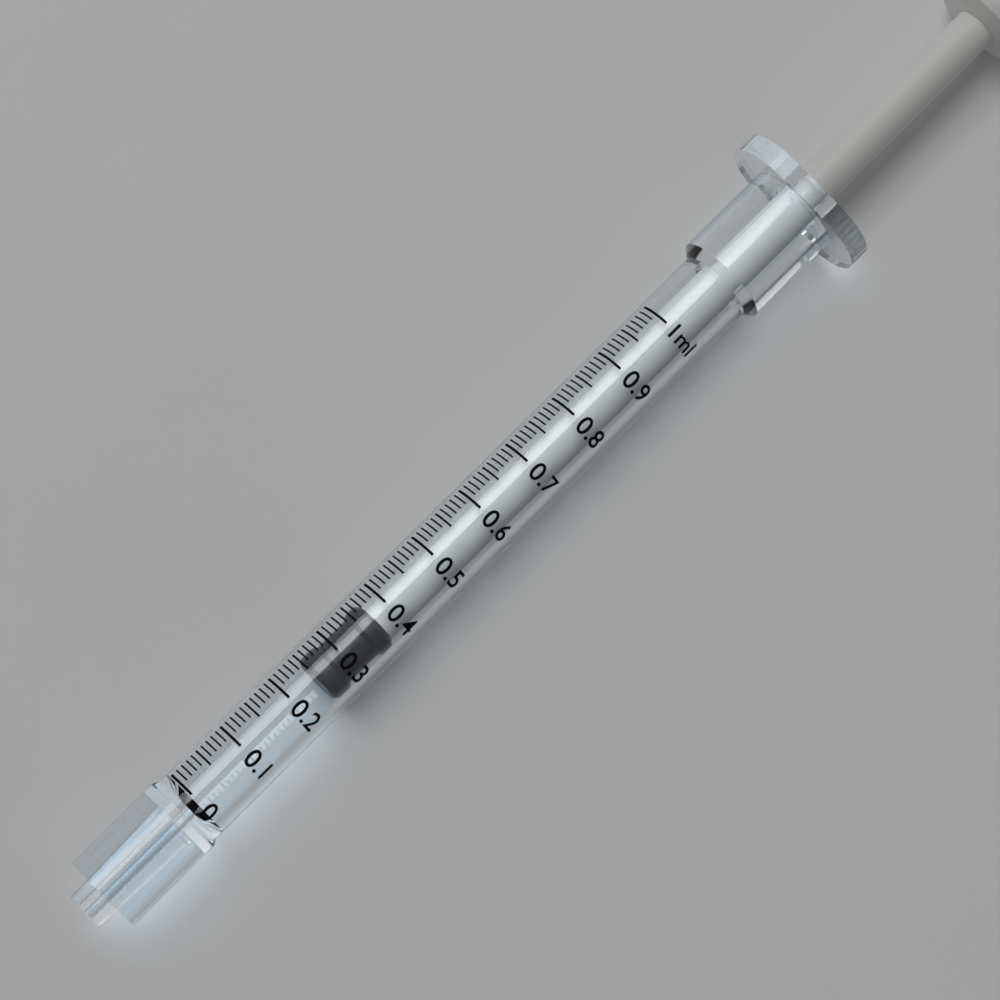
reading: 0.25 ml
